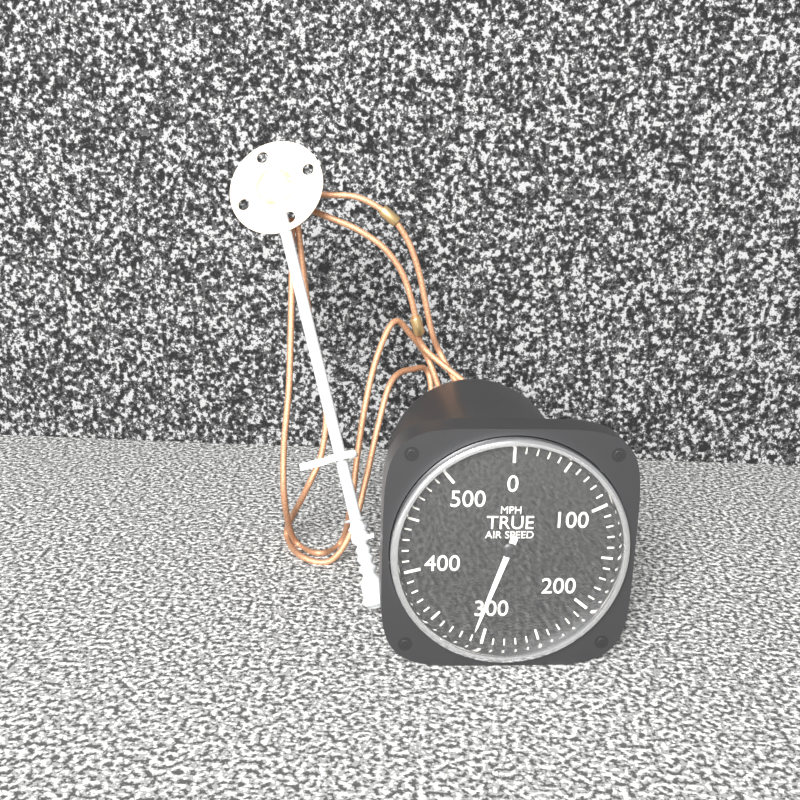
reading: 310 MPH
